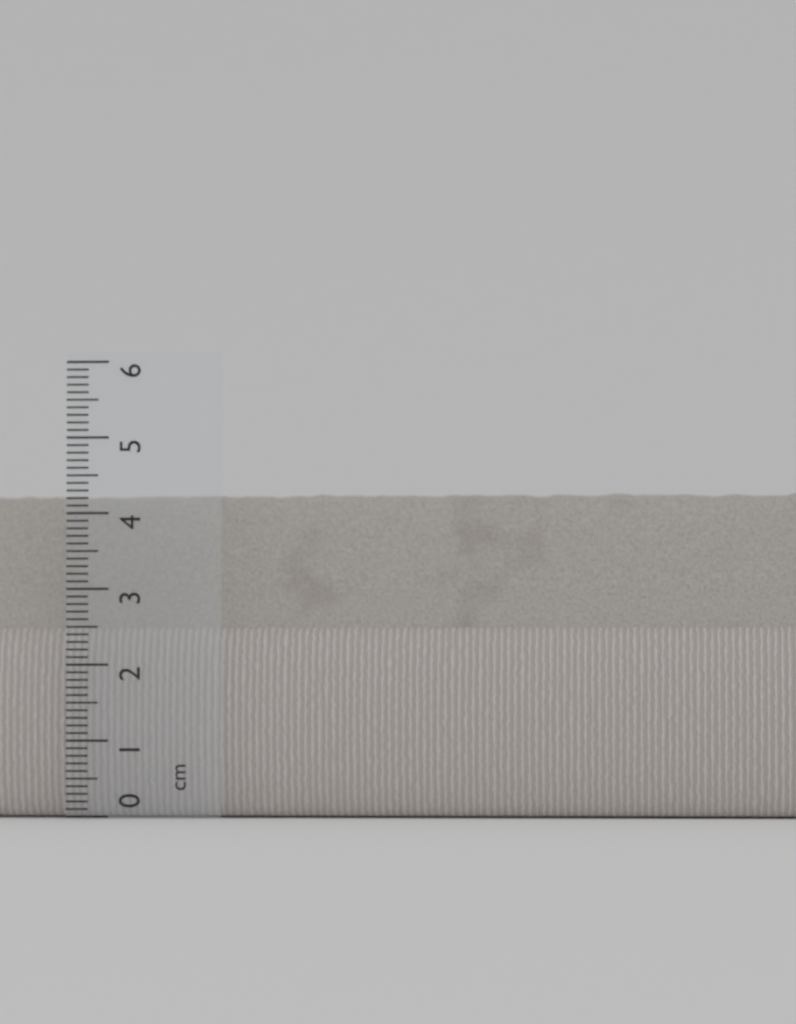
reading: 4.3 cm
